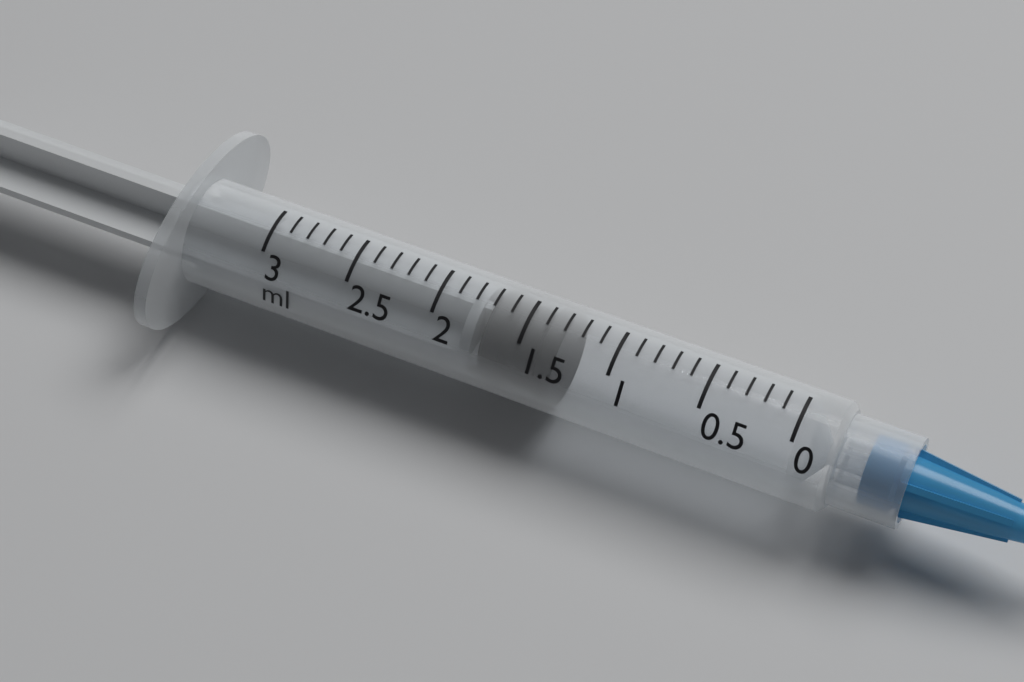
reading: 1.3 ml
